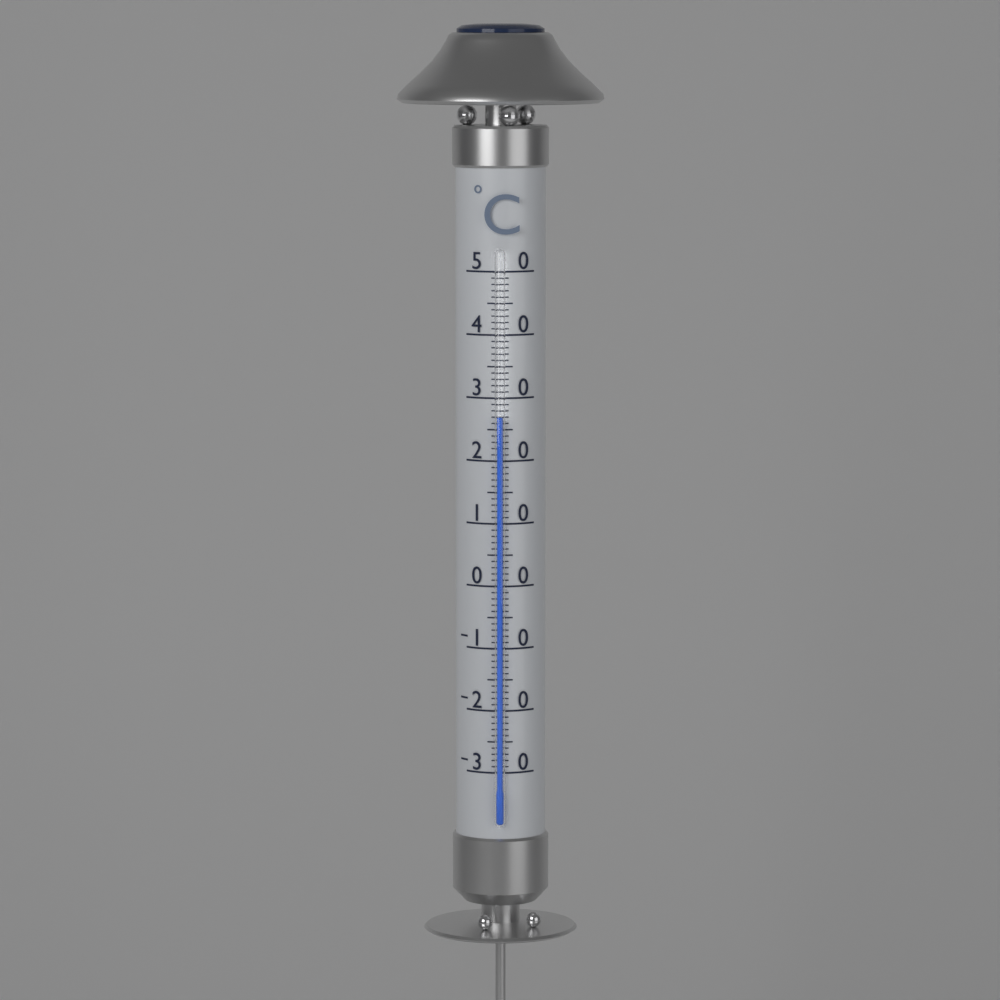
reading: 27 °C
